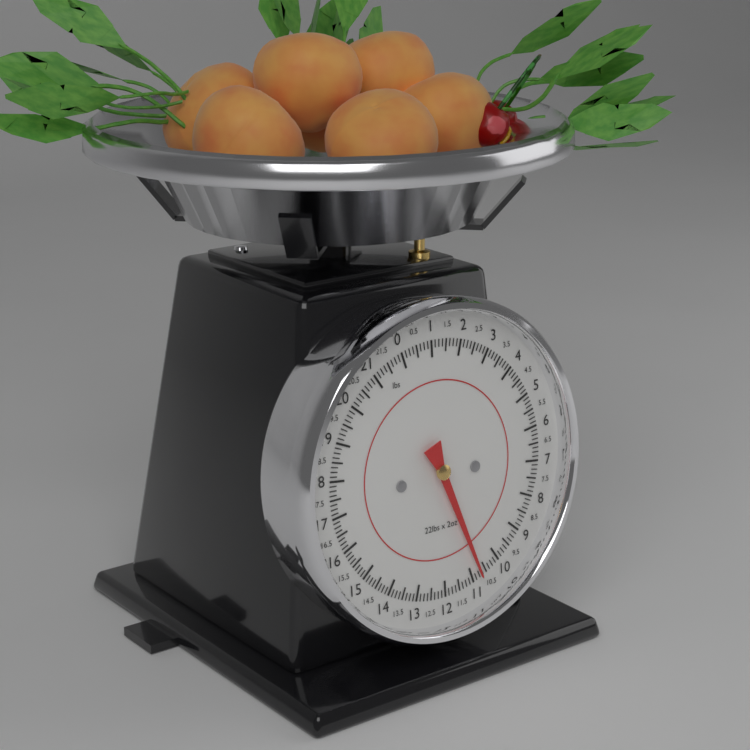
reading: 10.750 lbs
